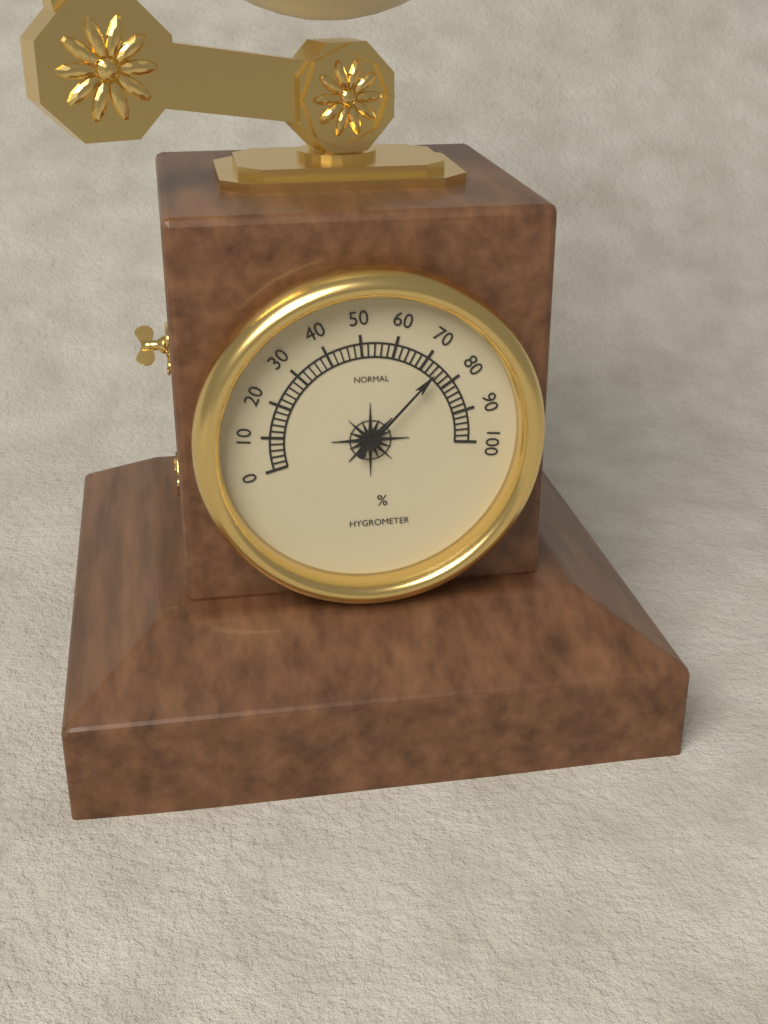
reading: 74 %
